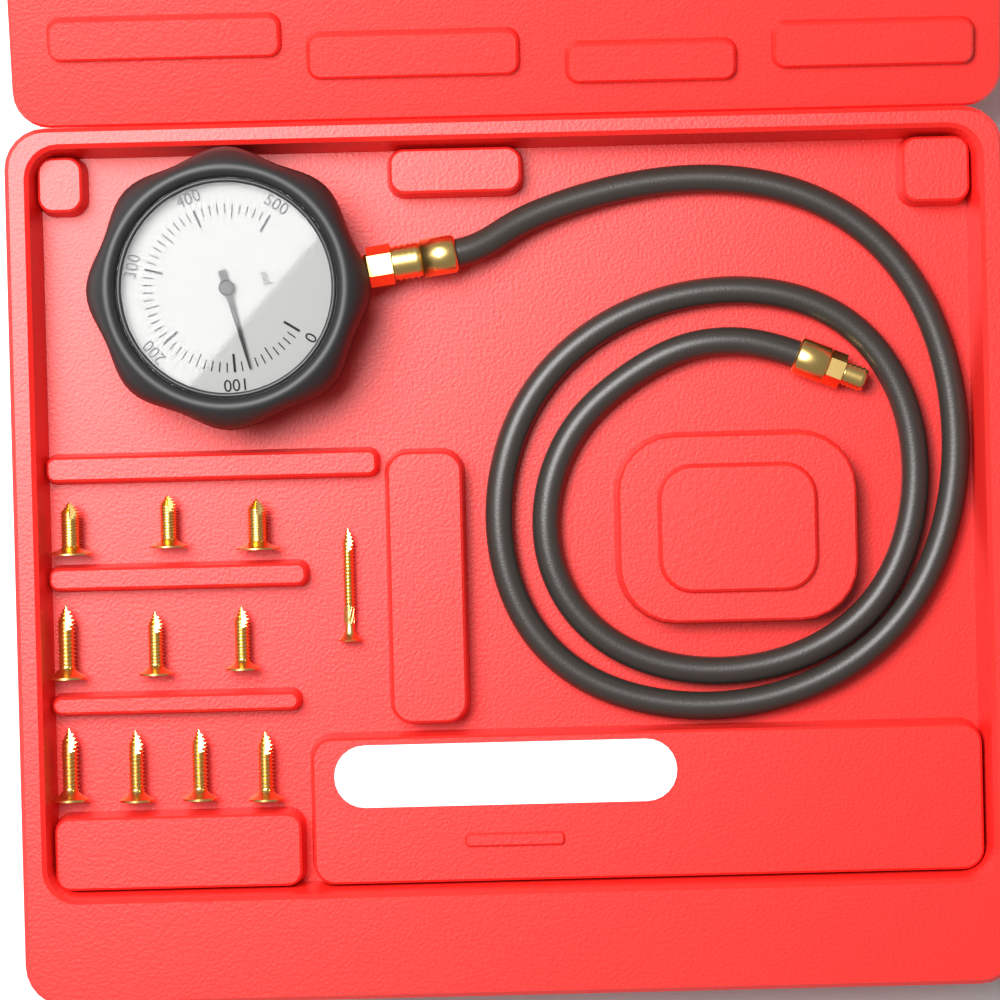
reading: 80 psi
